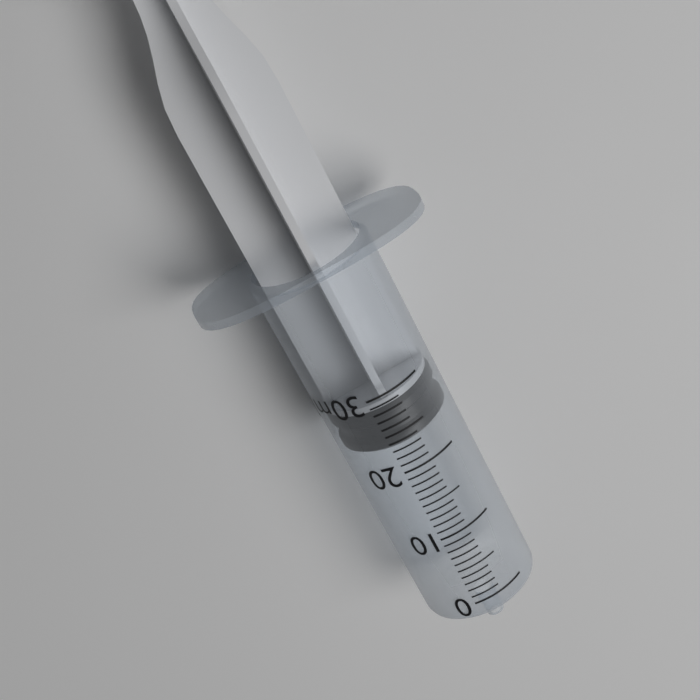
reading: 23 ml
